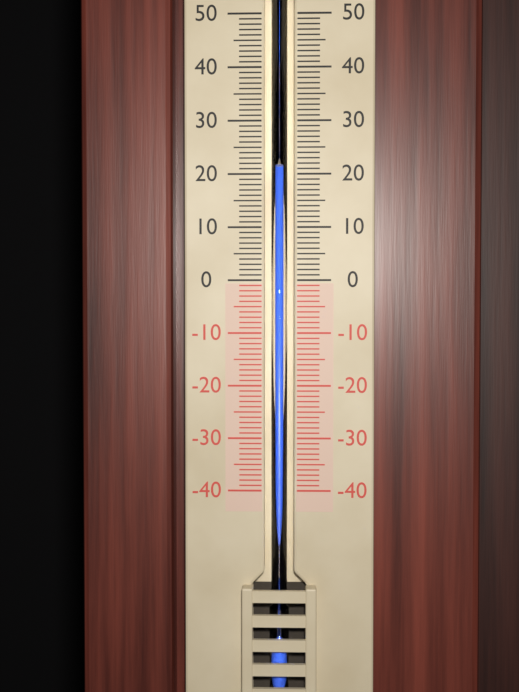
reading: 21 (no unit)
